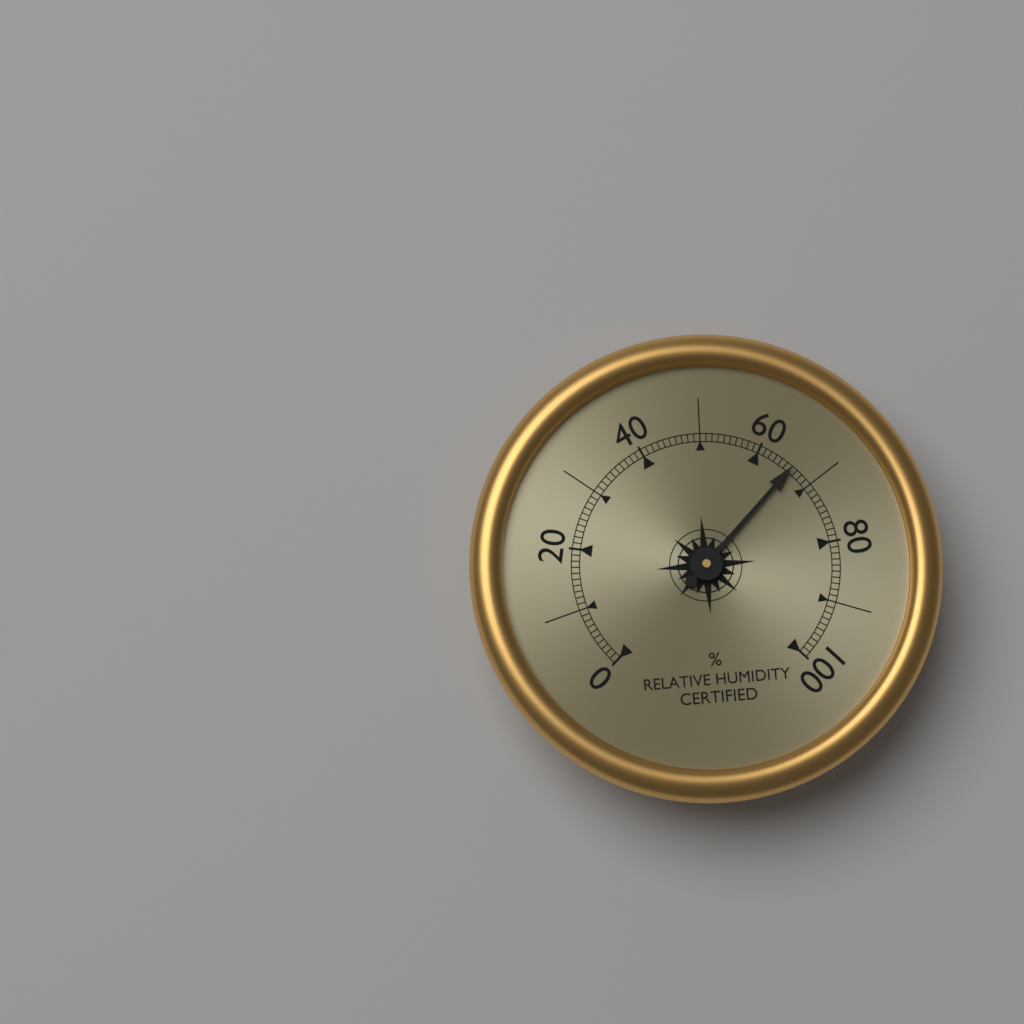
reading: 66 %
